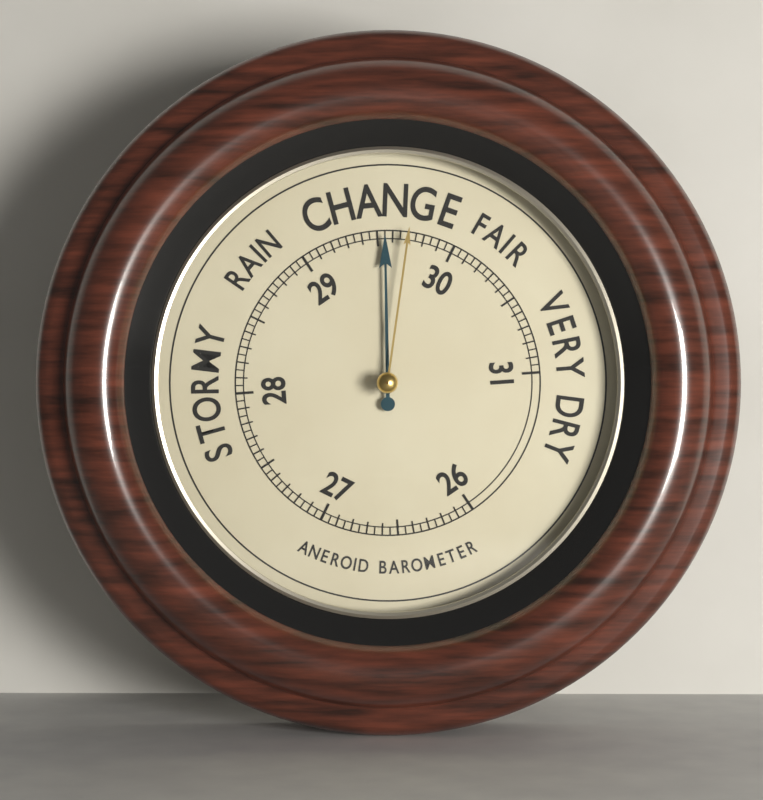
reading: 29.55 (no unit)
